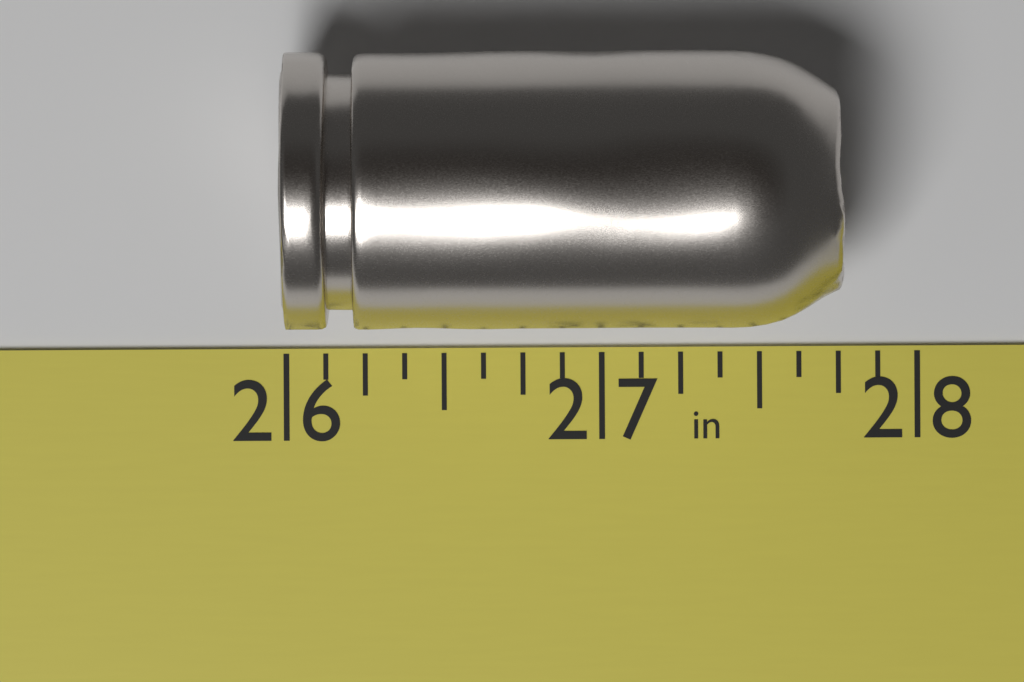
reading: 27.750 in
